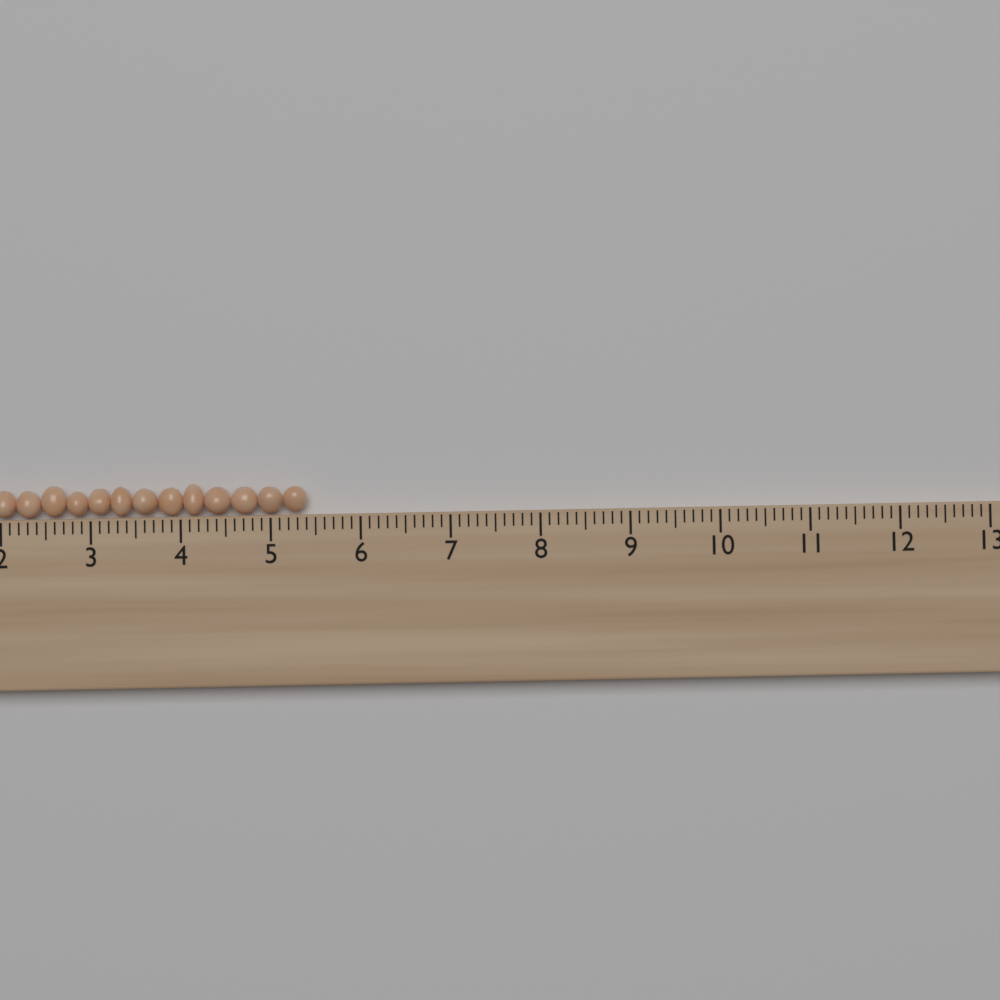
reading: 5.4 cm
